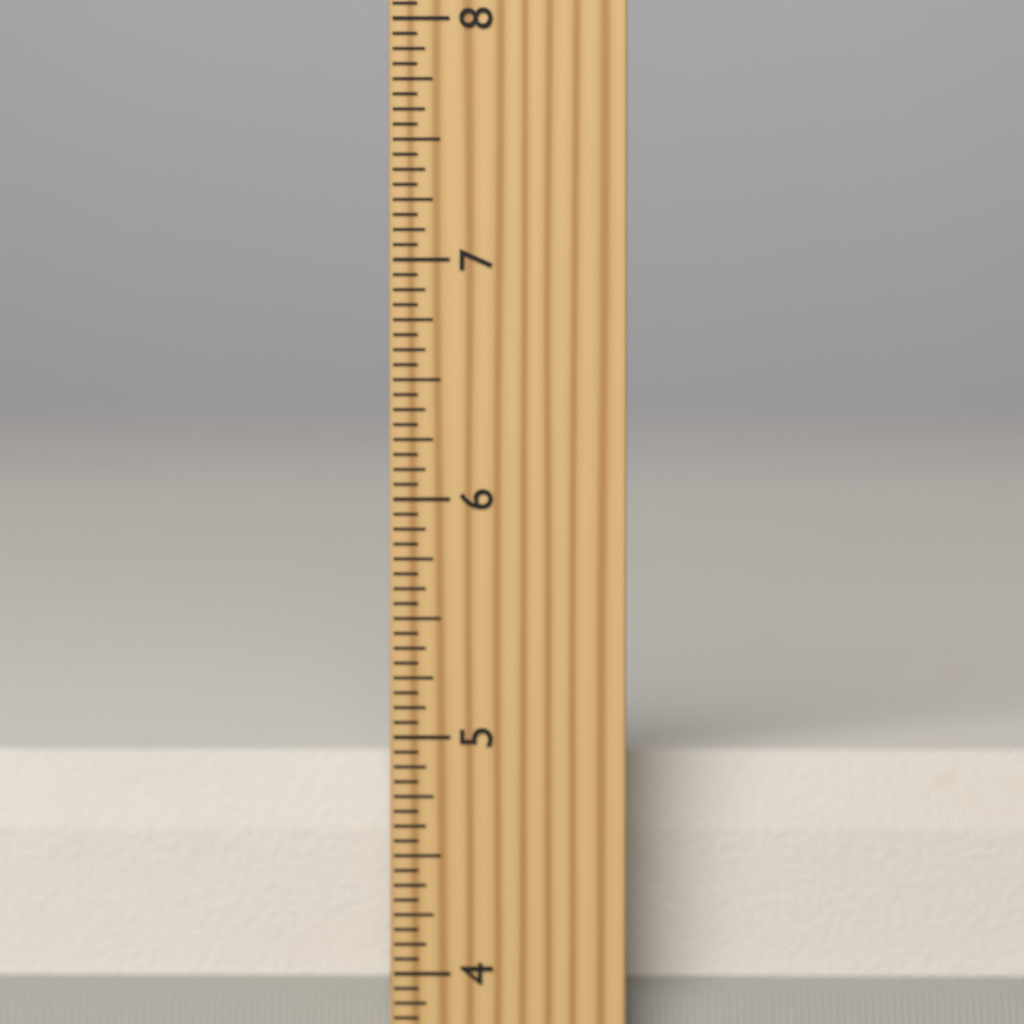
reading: 4.8750 inch
